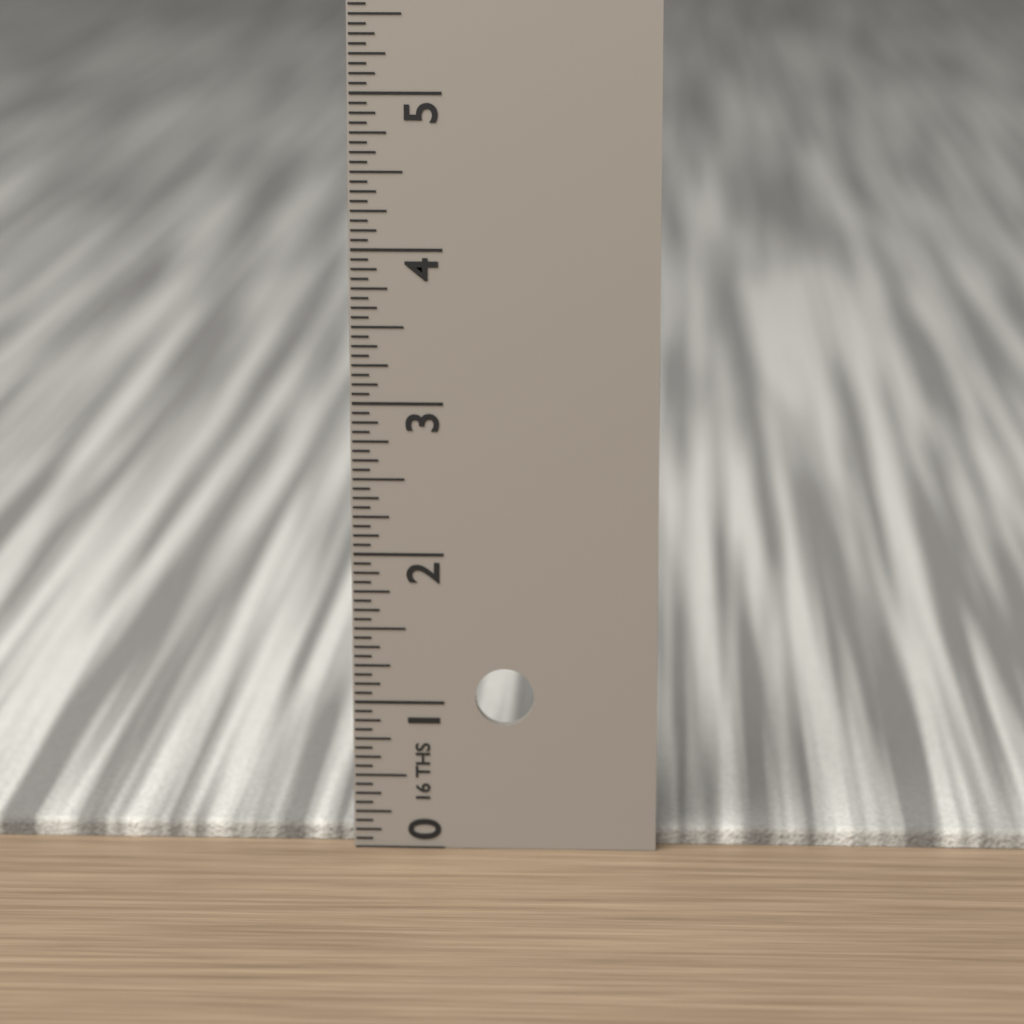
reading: 0.1250 in
